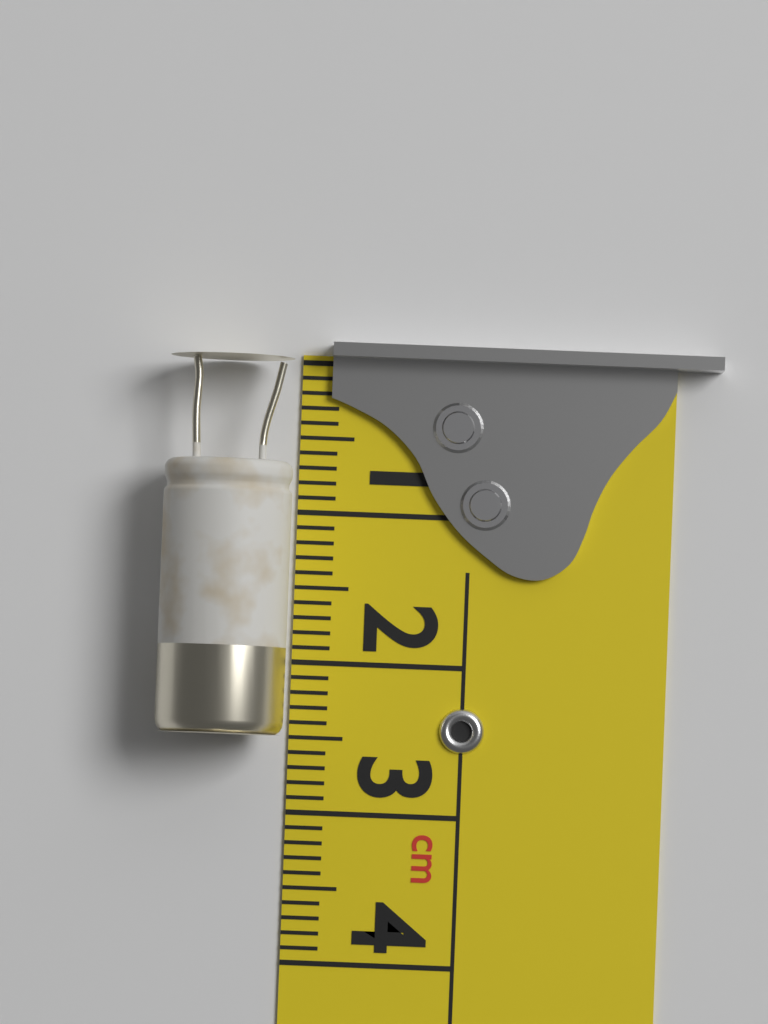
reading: 2.5 cm
